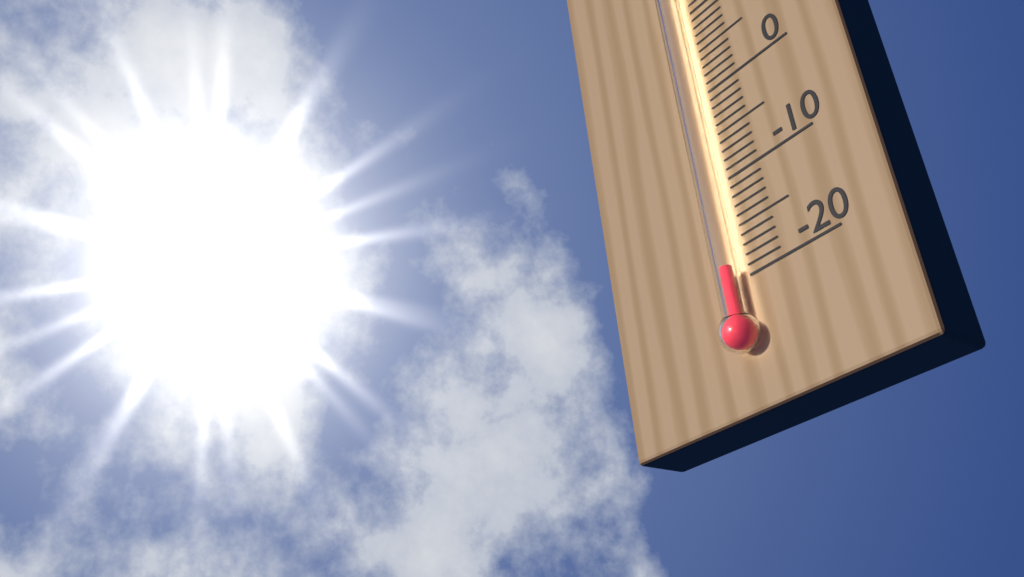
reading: -19 °C
